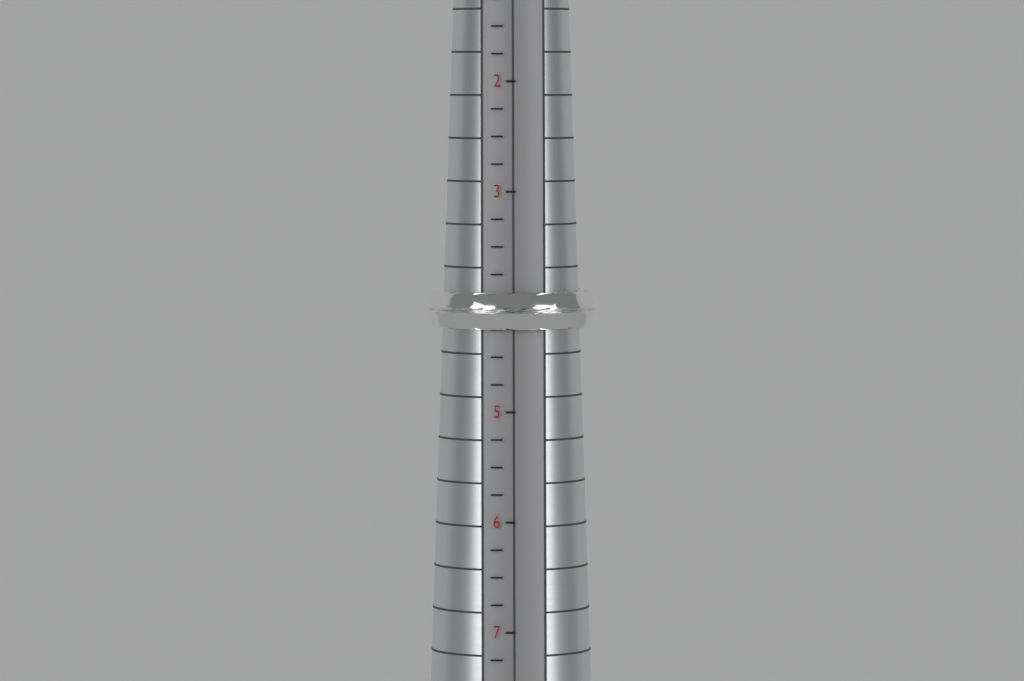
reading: 4.25 (no unit)
